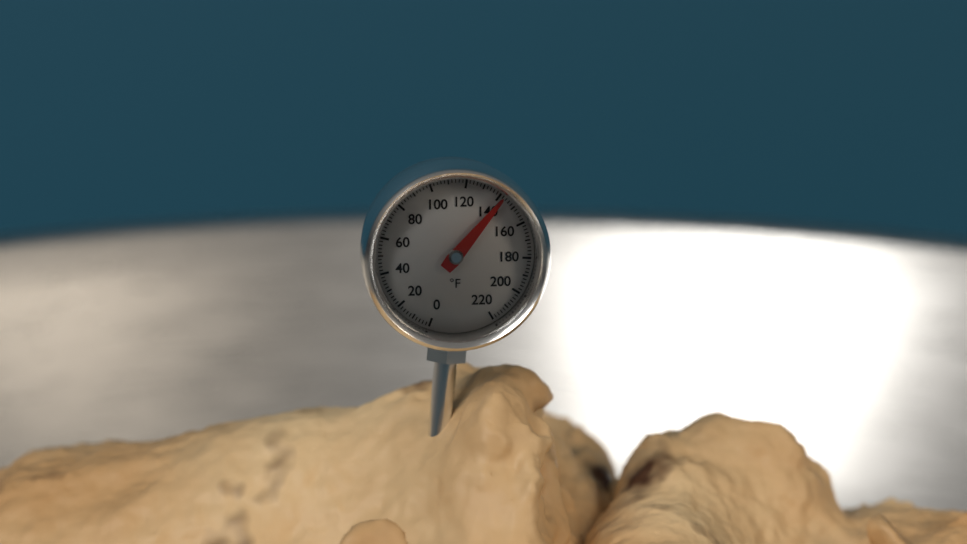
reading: 142 °F
